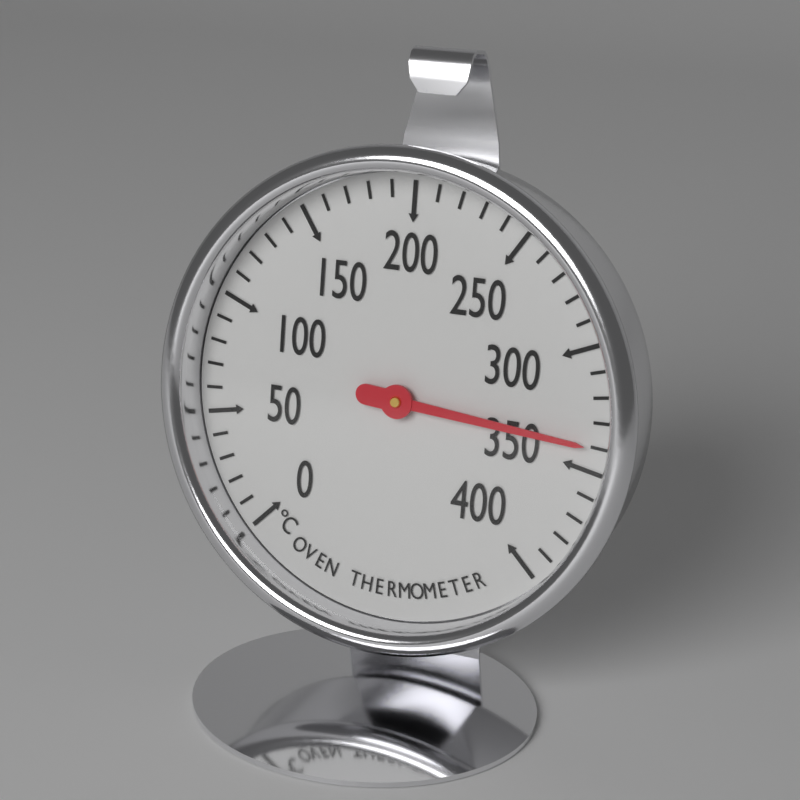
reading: 340 °C
